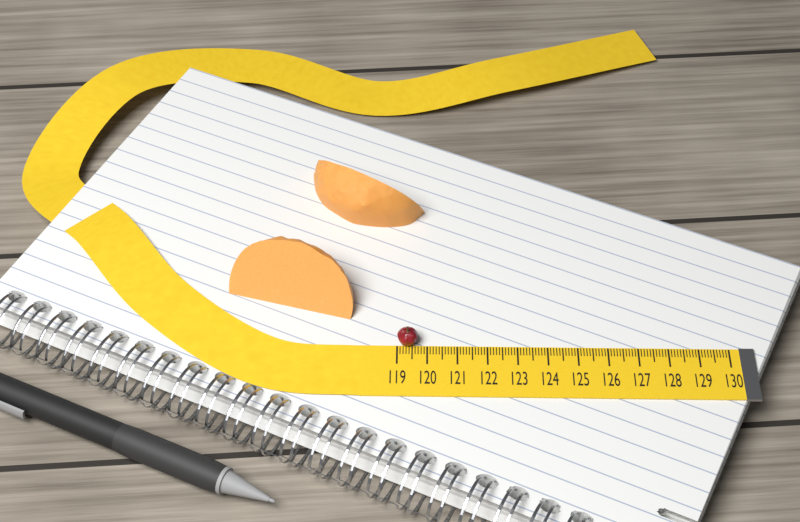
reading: 119.7 (no unit)
